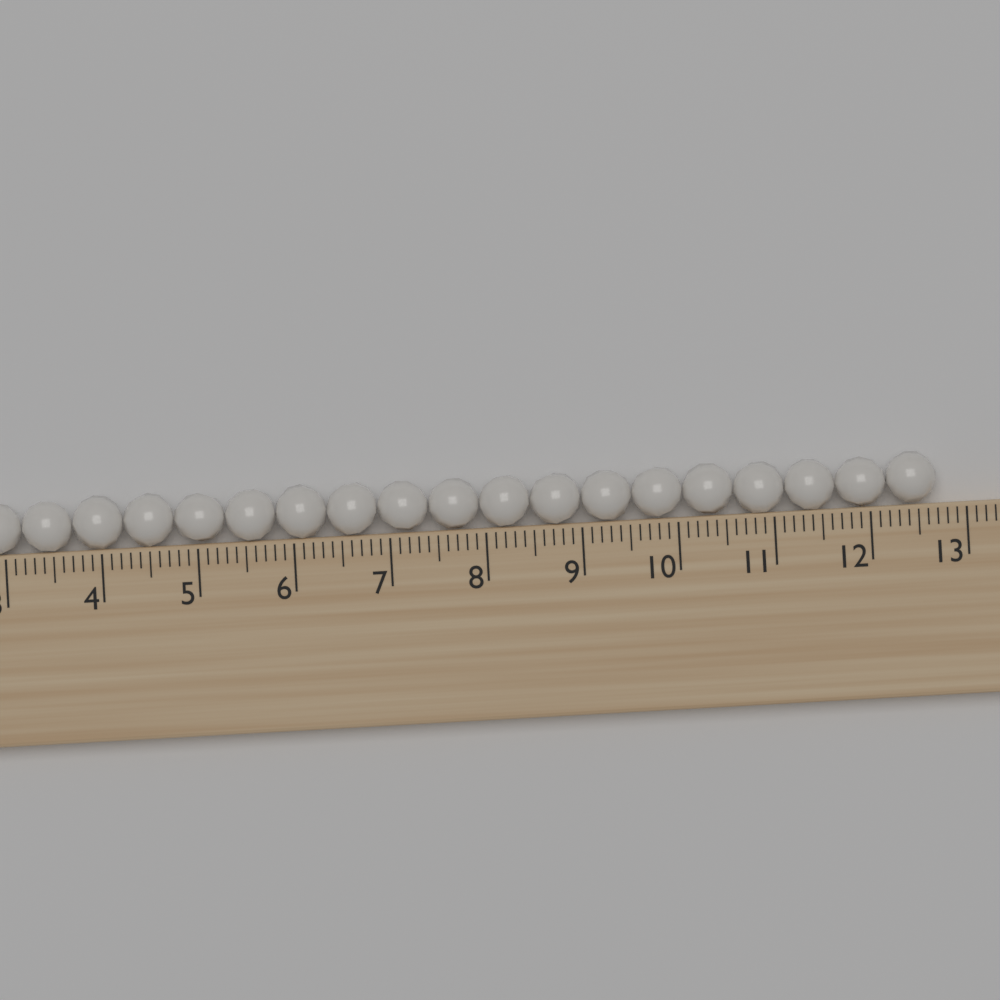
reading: 12.7 (no unit)
